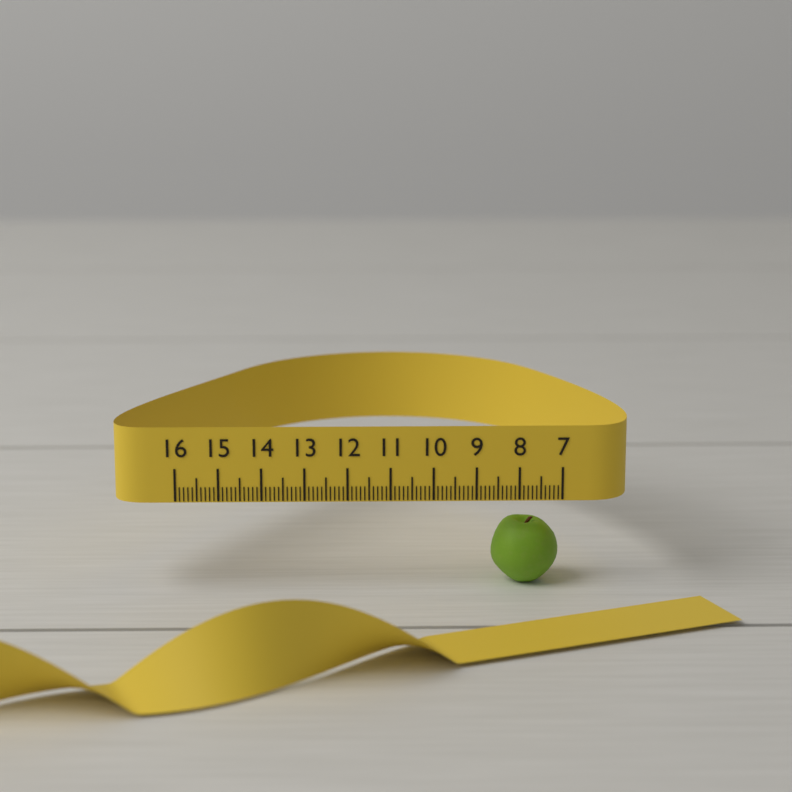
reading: 8.6 (no unit)
